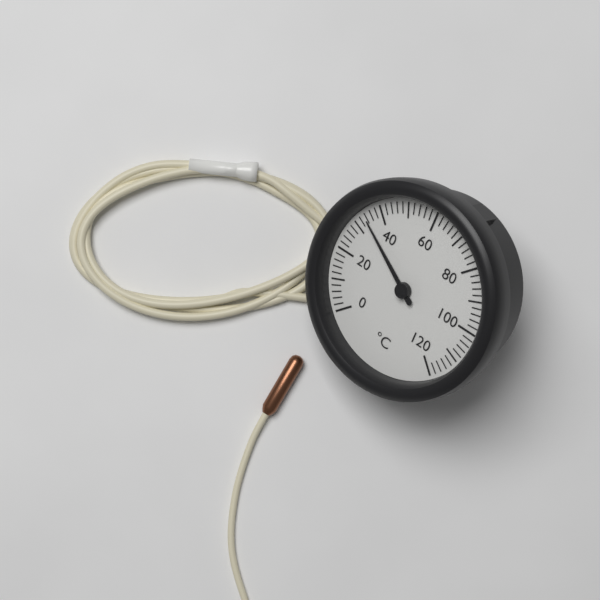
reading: 34 °C
